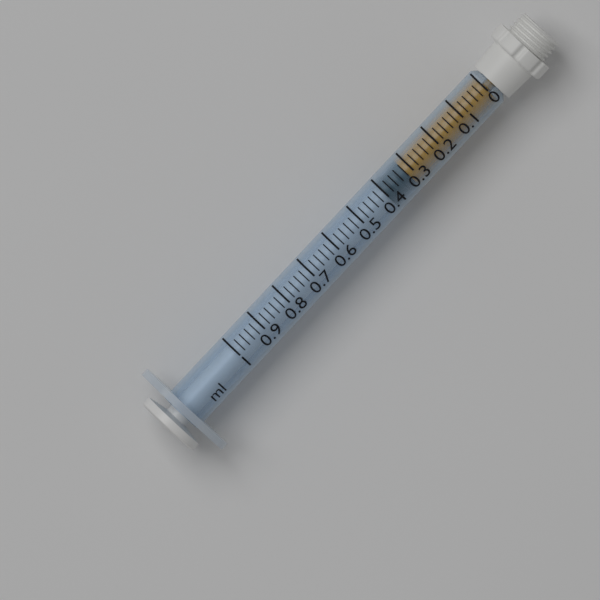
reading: 0.32 ml
